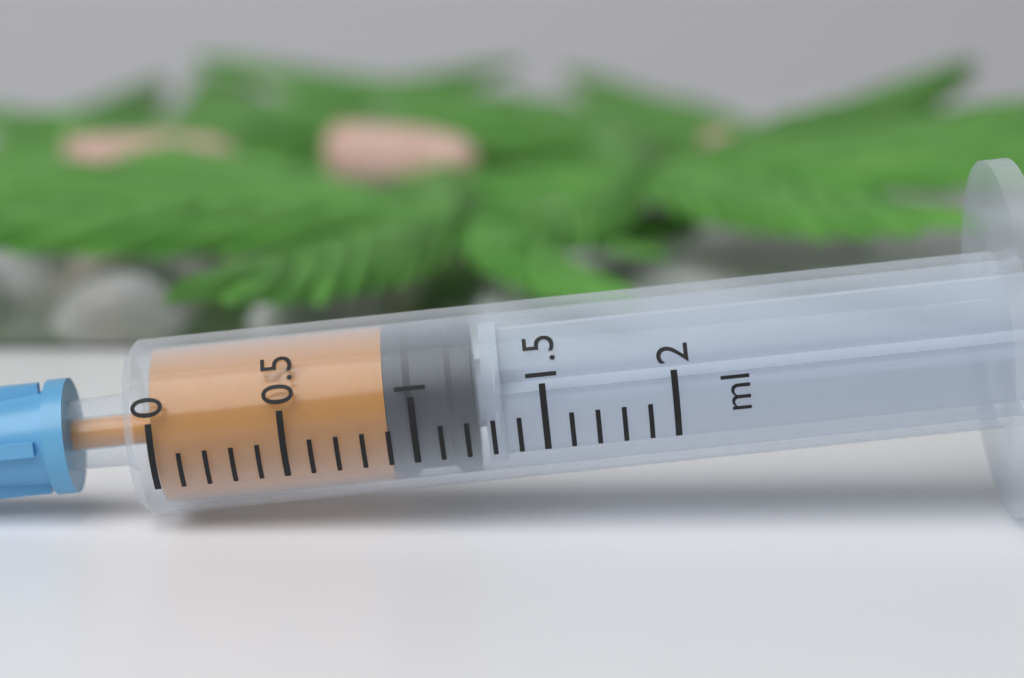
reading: 0.9 ml
